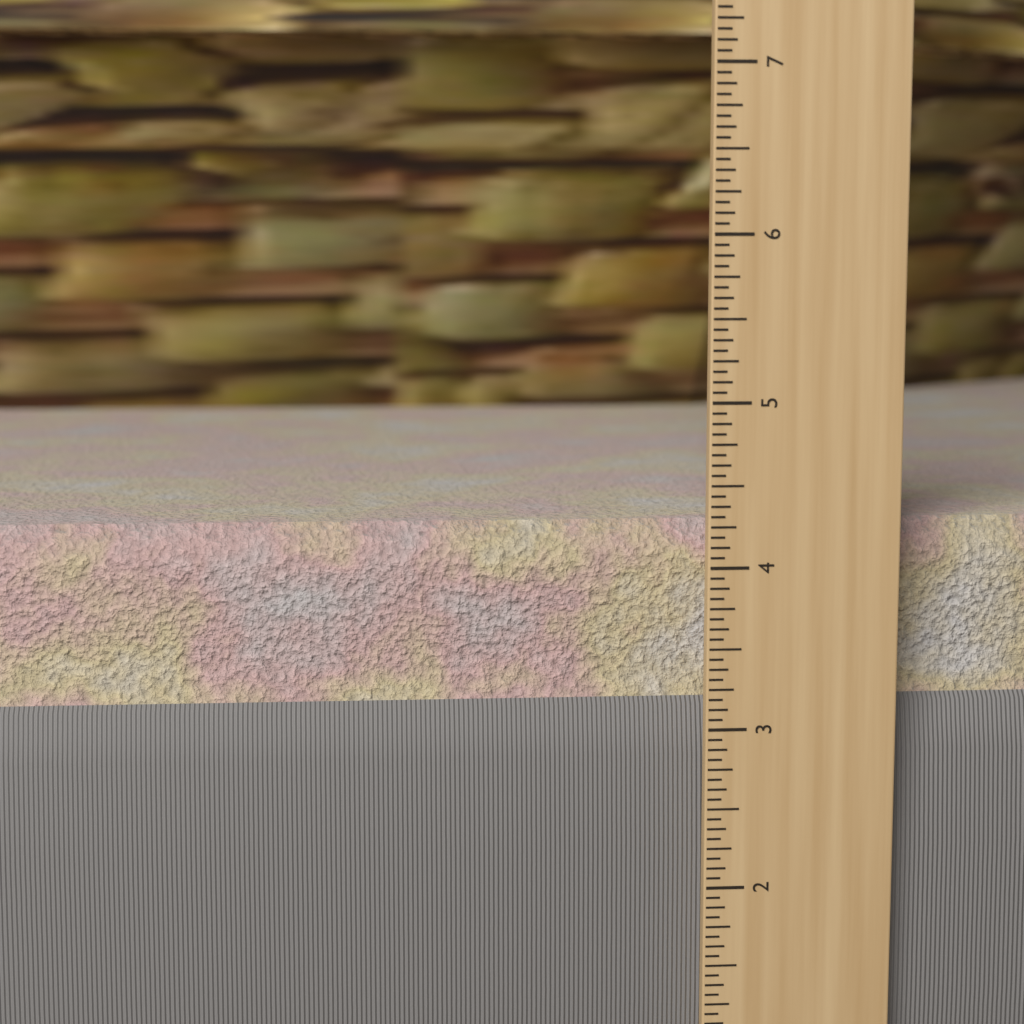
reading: 4.2500 in
